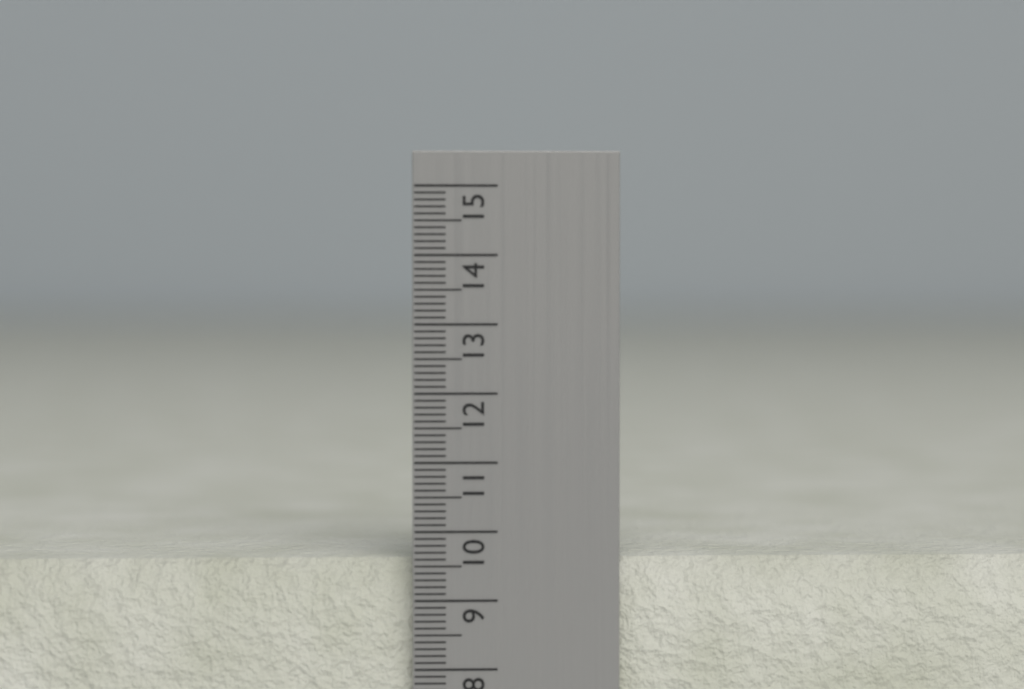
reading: 9.6 cm
